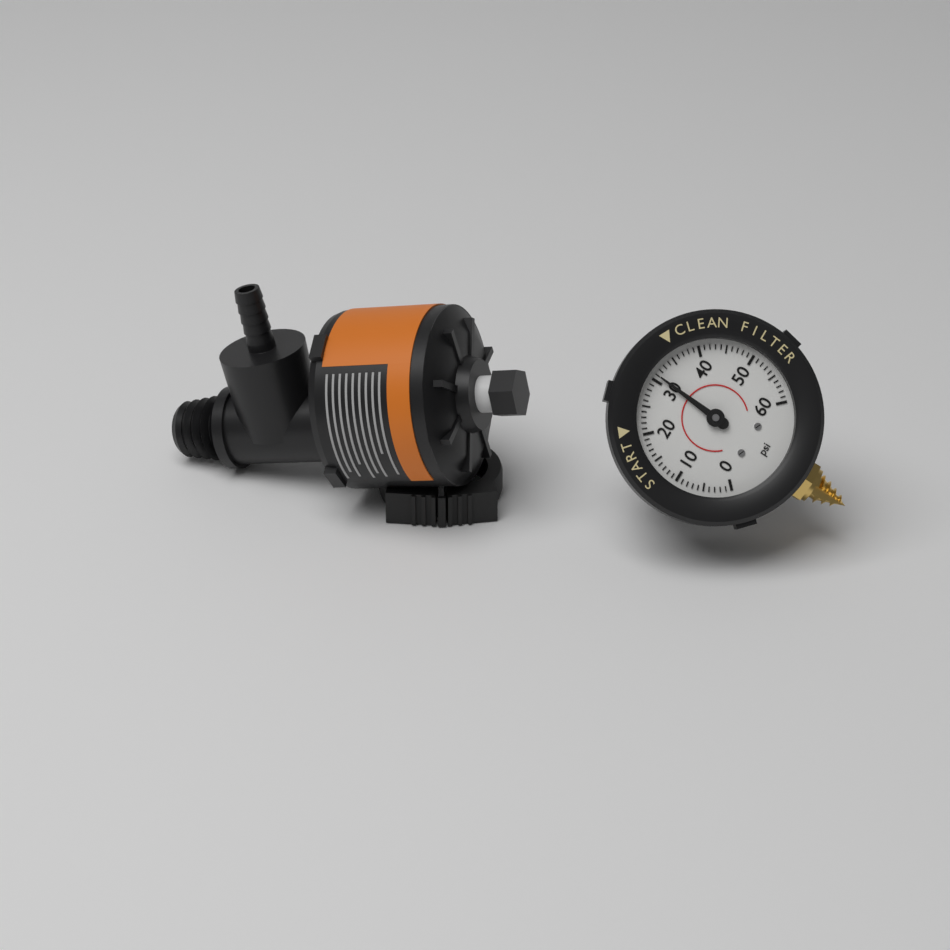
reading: 31 psi
